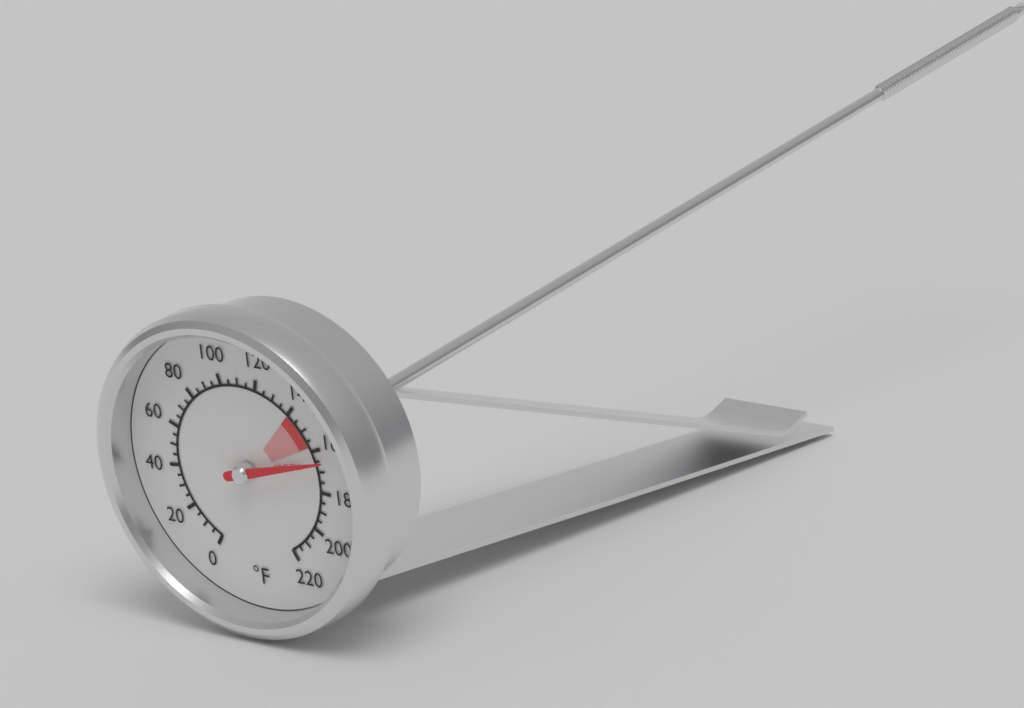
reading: 165 °F
